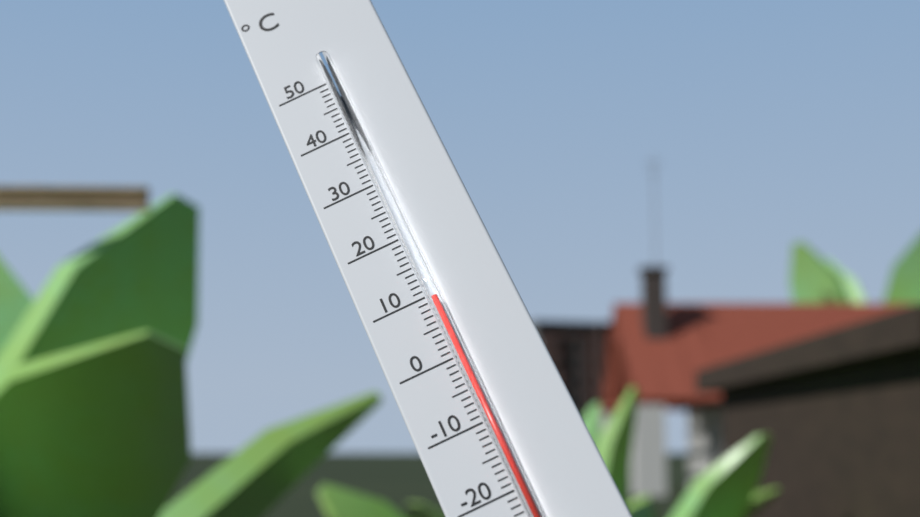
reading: 9 °C
